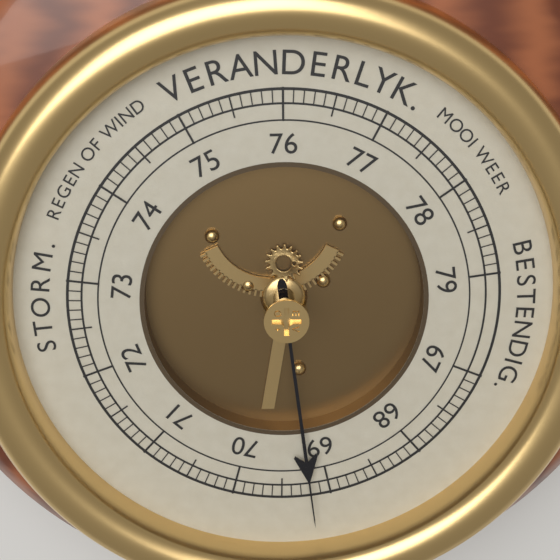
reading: 69.2 (no unit)
